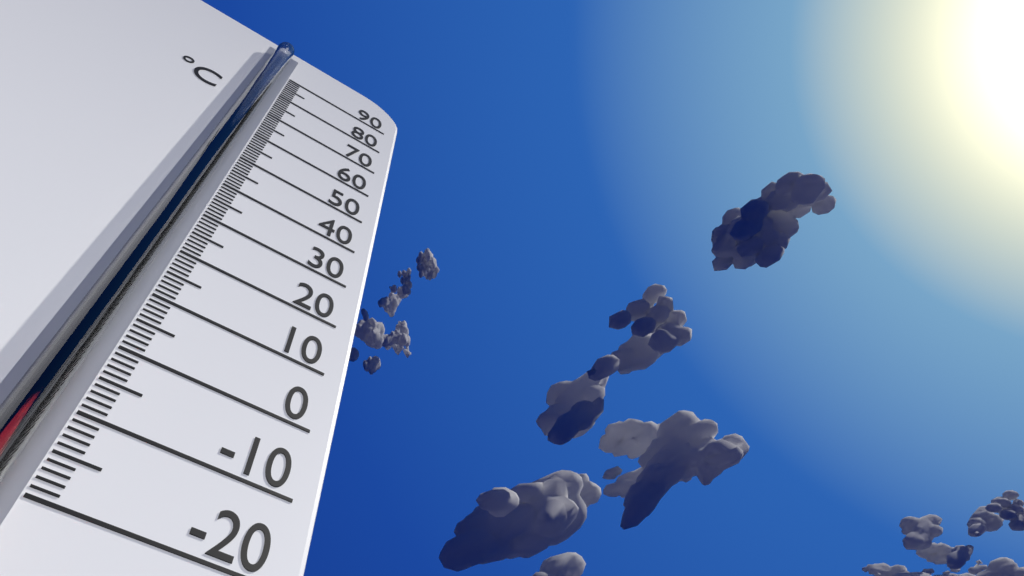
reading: -3 °C
